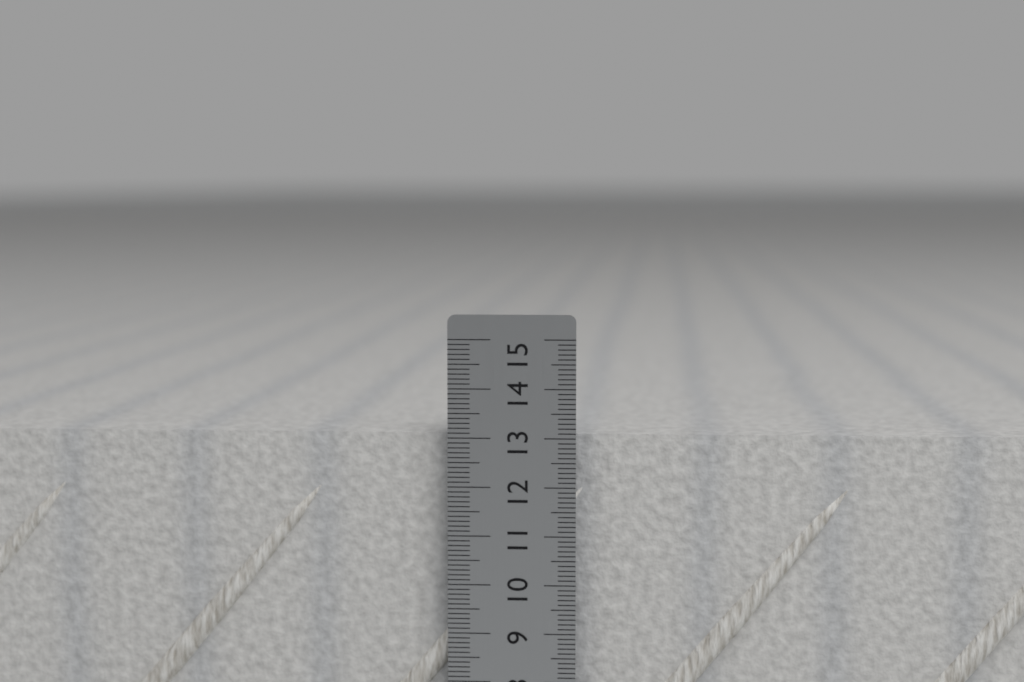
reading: 13.1 cm
